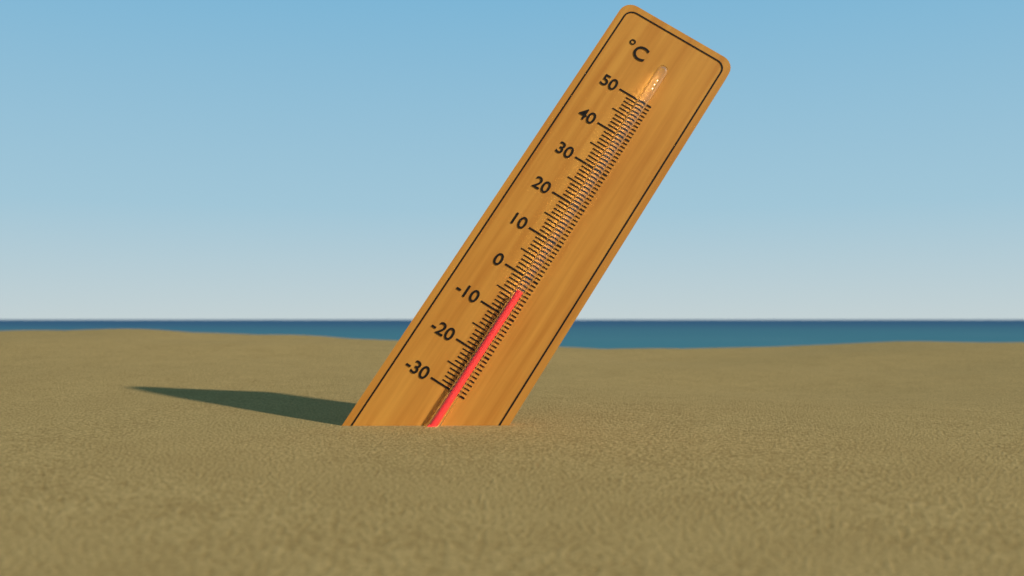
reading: -4 °C
